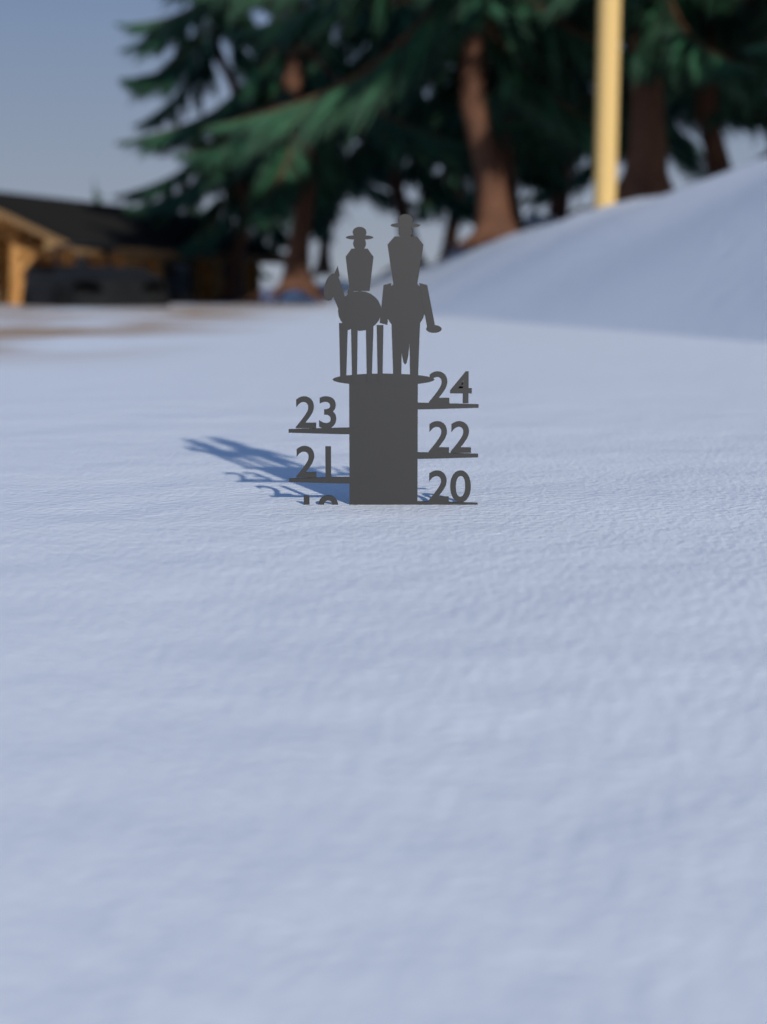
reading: 20 (no unit)
